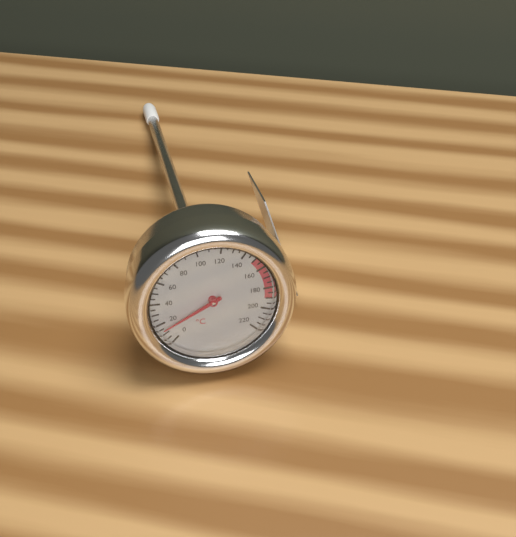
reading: 15 °C
